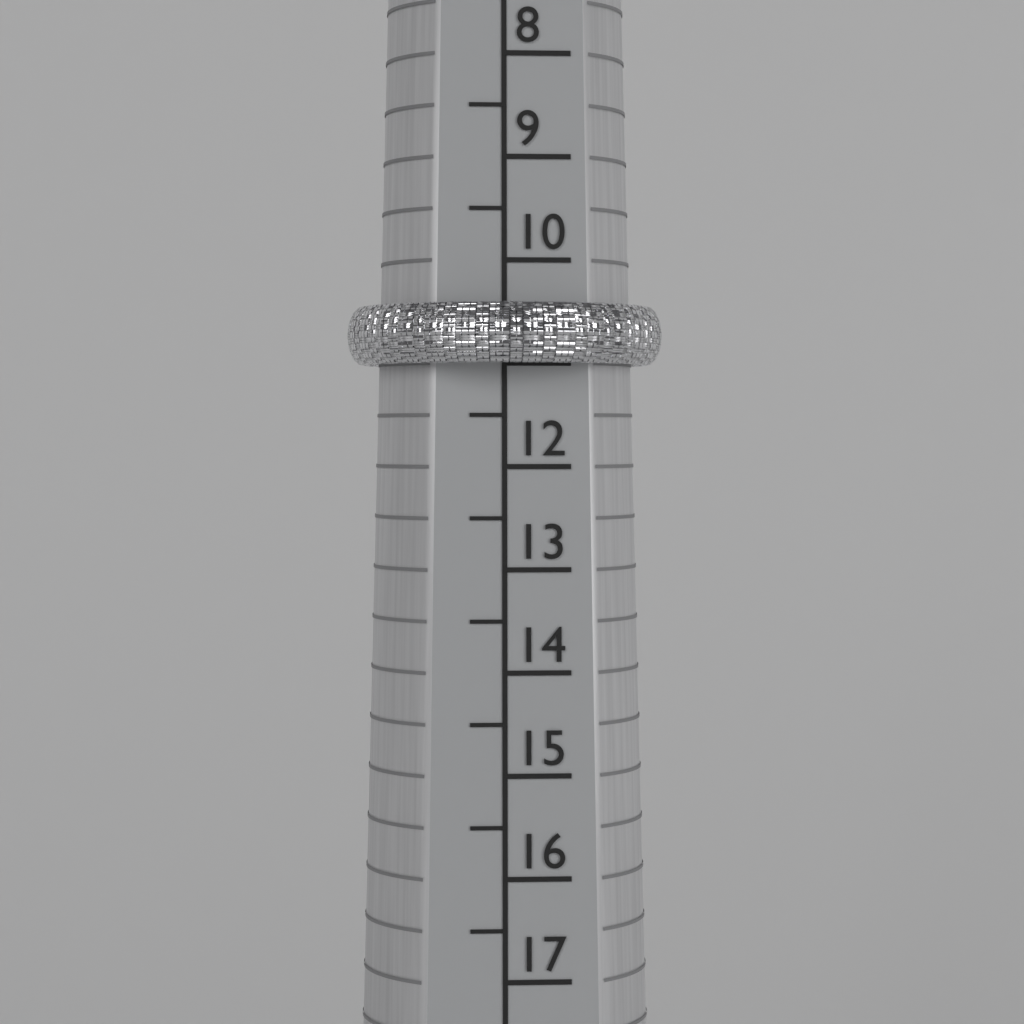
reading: 11.0 (no unit)
